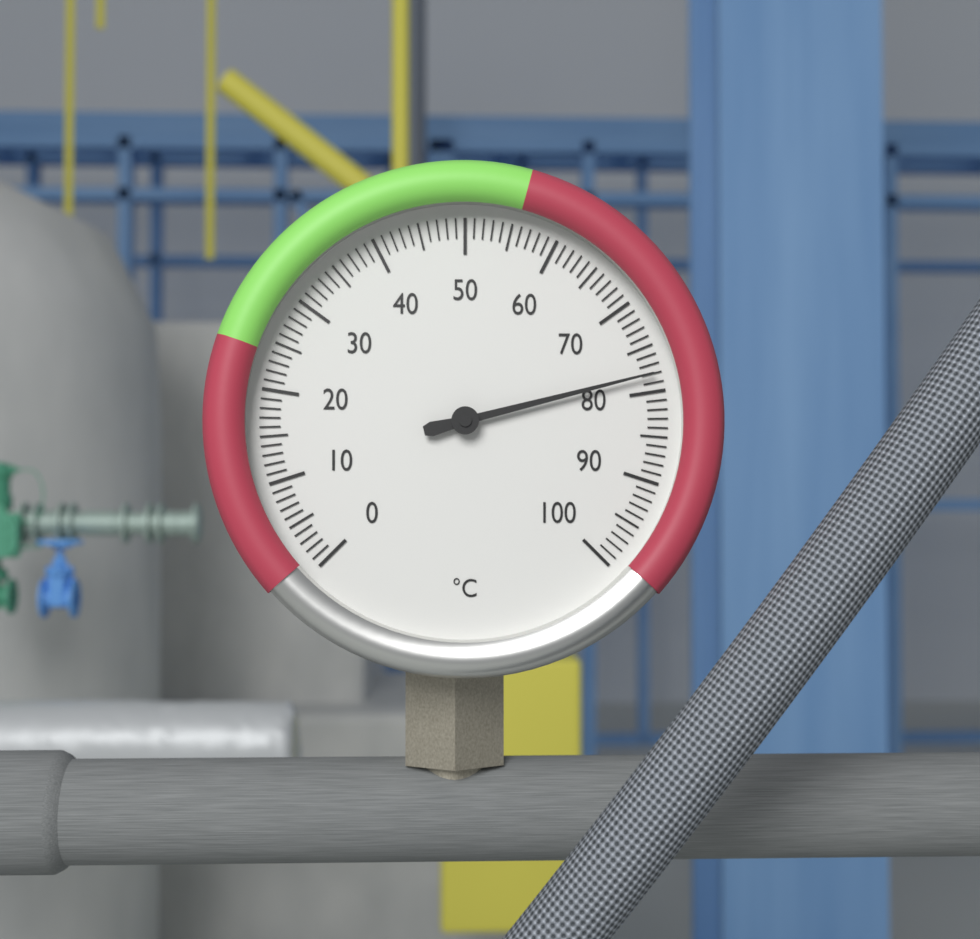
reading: 78 °C
